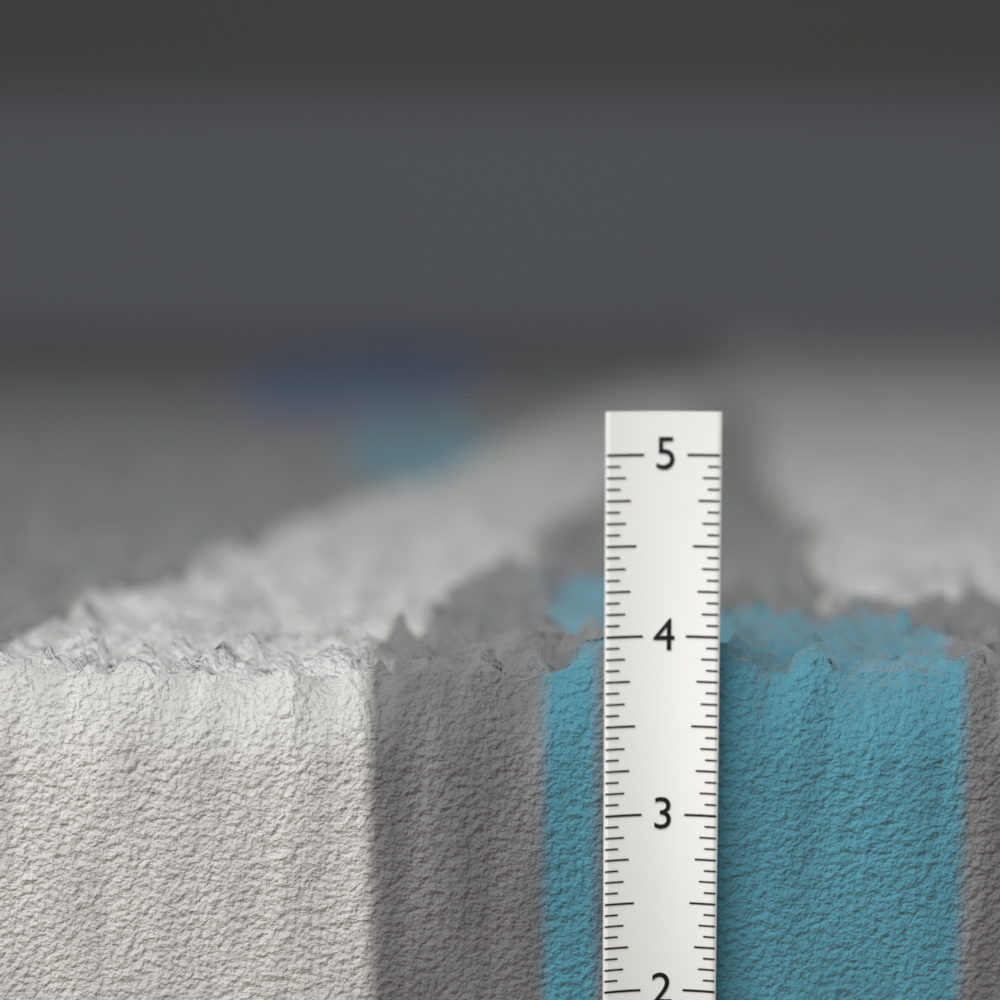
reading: 4.1250 in
